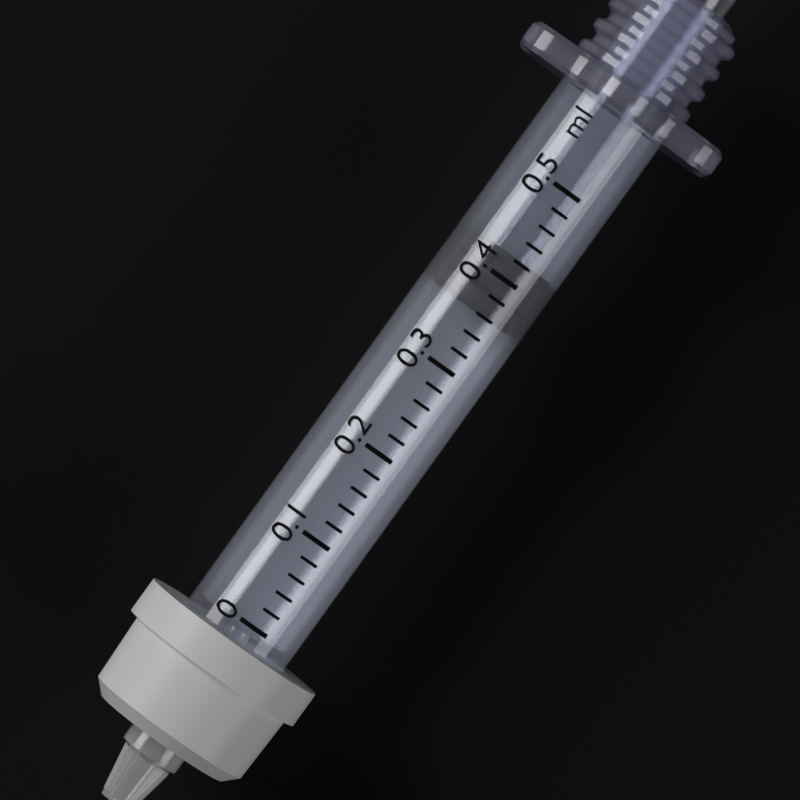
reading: 0.36 ml
